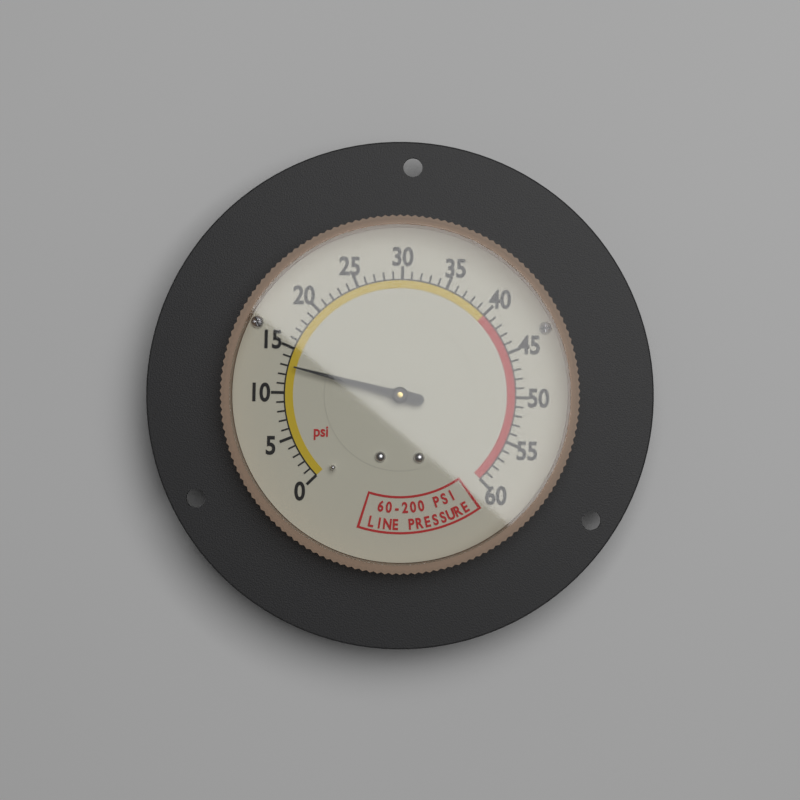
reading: 13 psi
